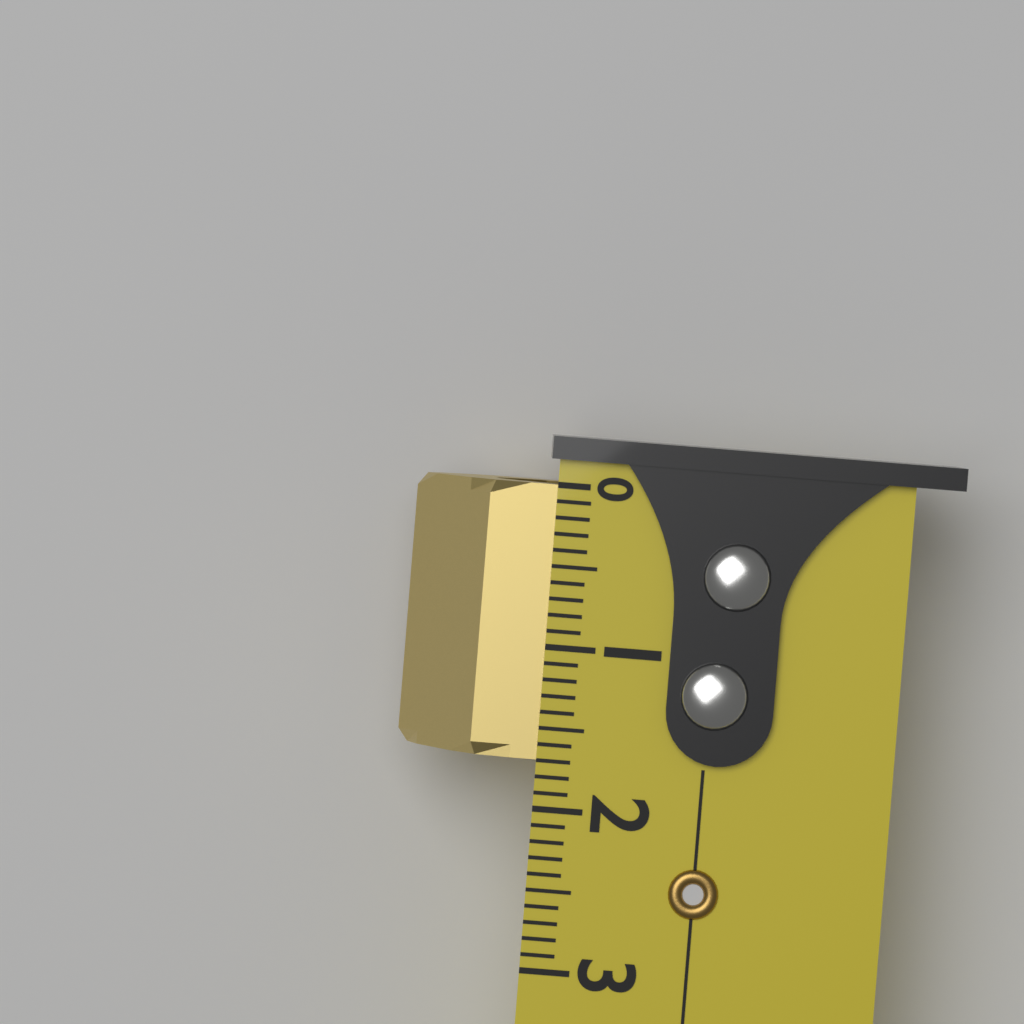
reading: 1.7 (no unit)
